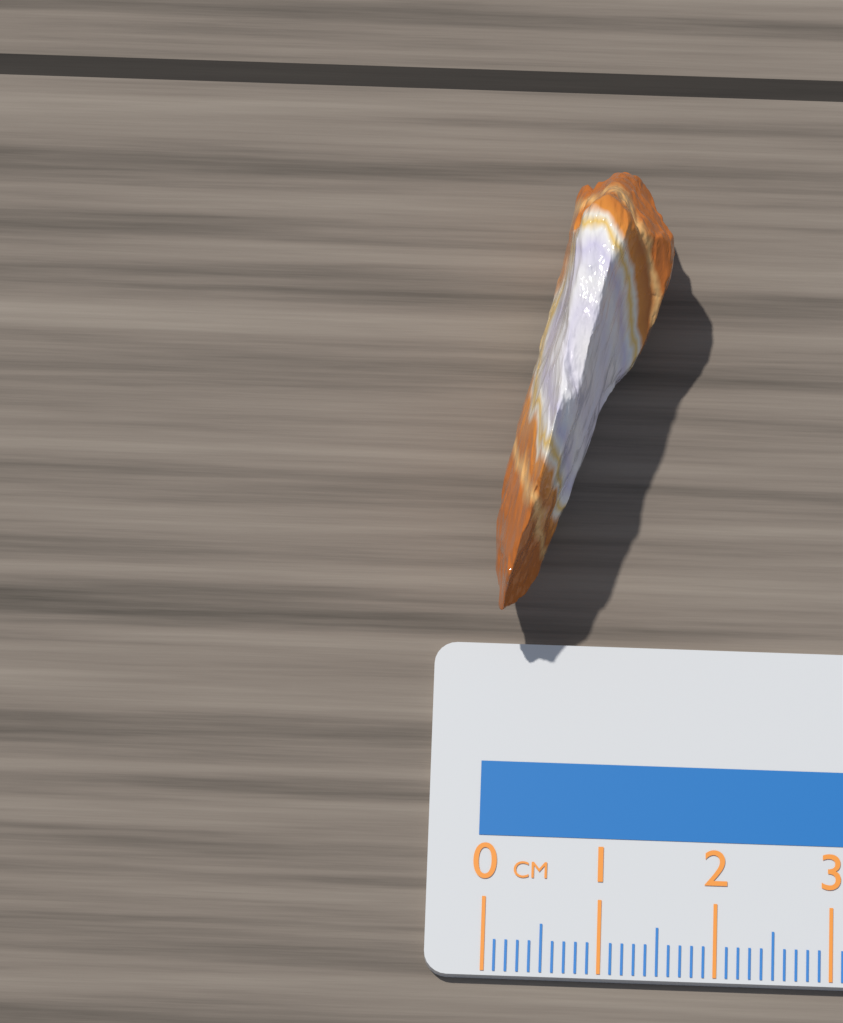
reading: 1.5 cm
